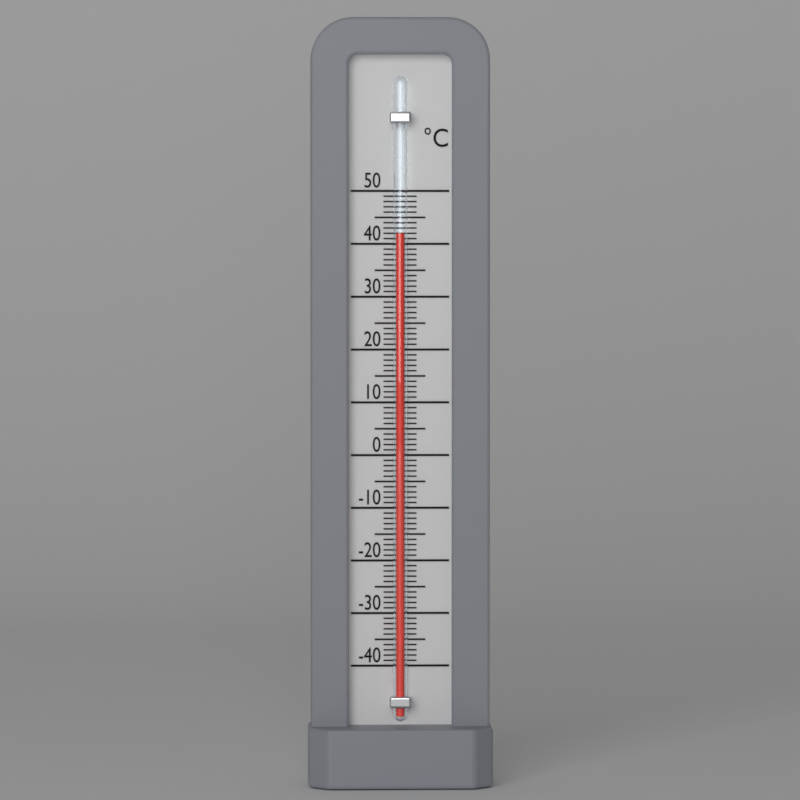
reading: 42 °C
